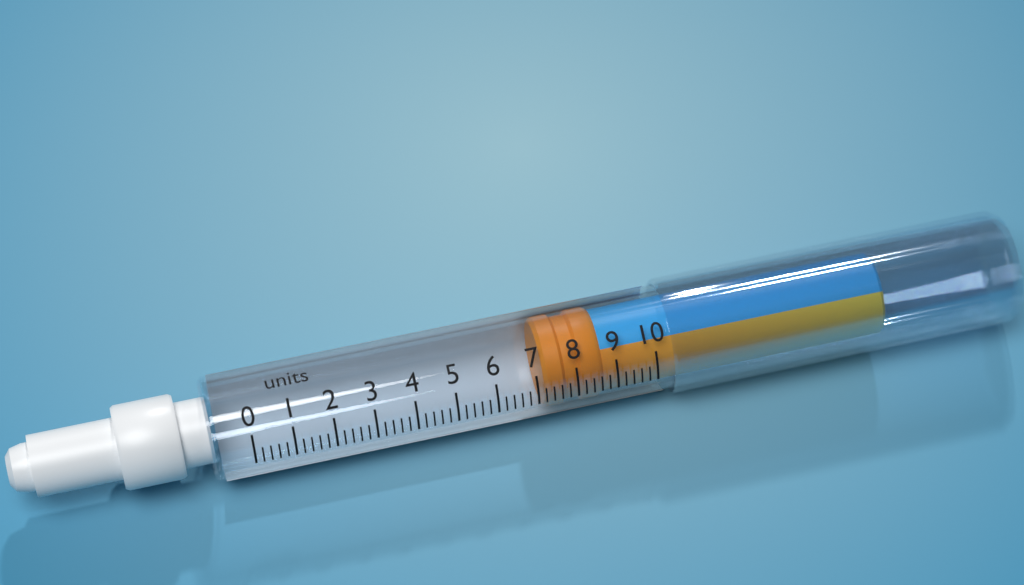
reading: 7.2 units
